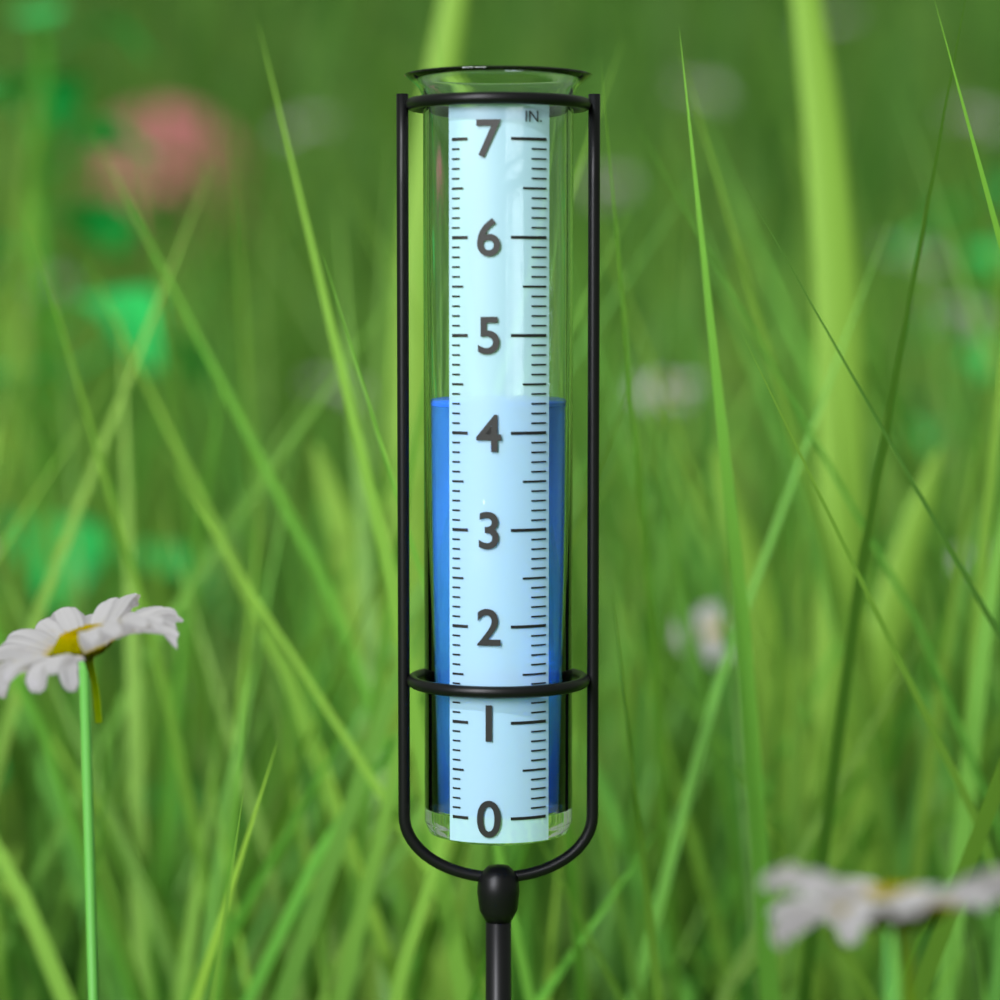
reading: 4.3 in
